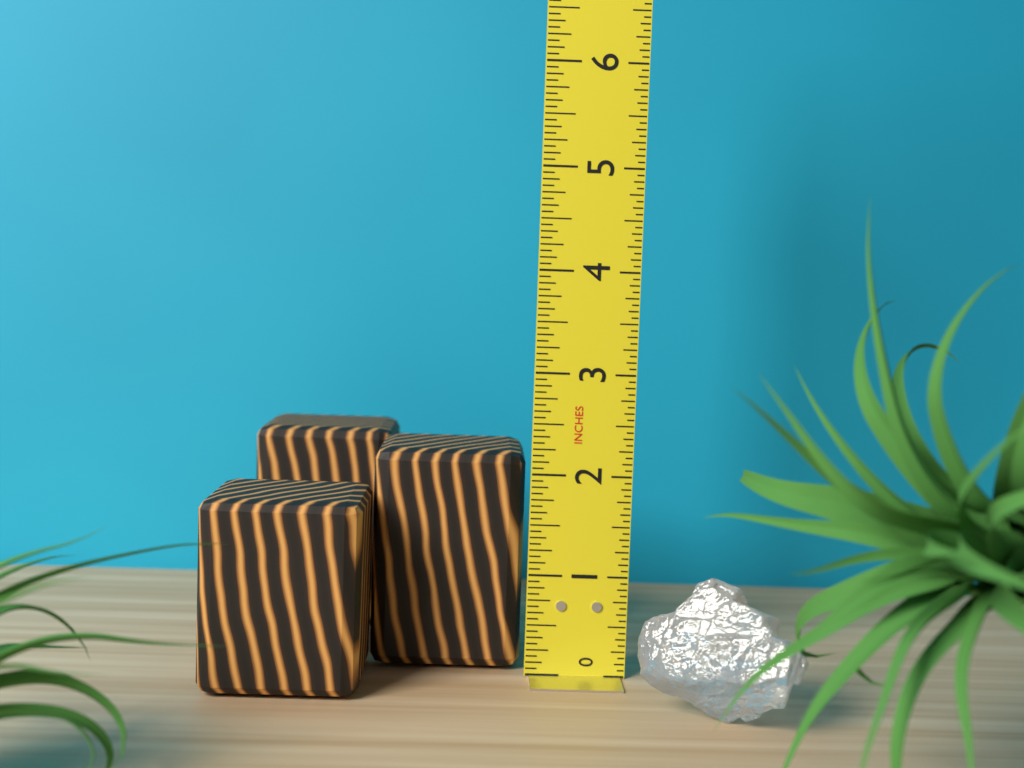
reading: 2.1875 in
